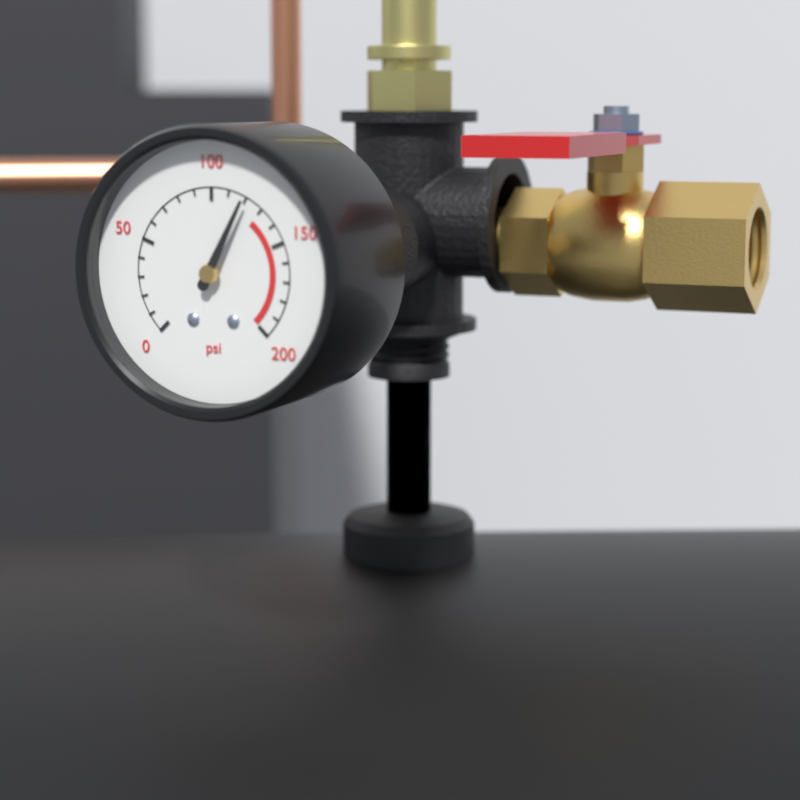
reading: 120 psi
